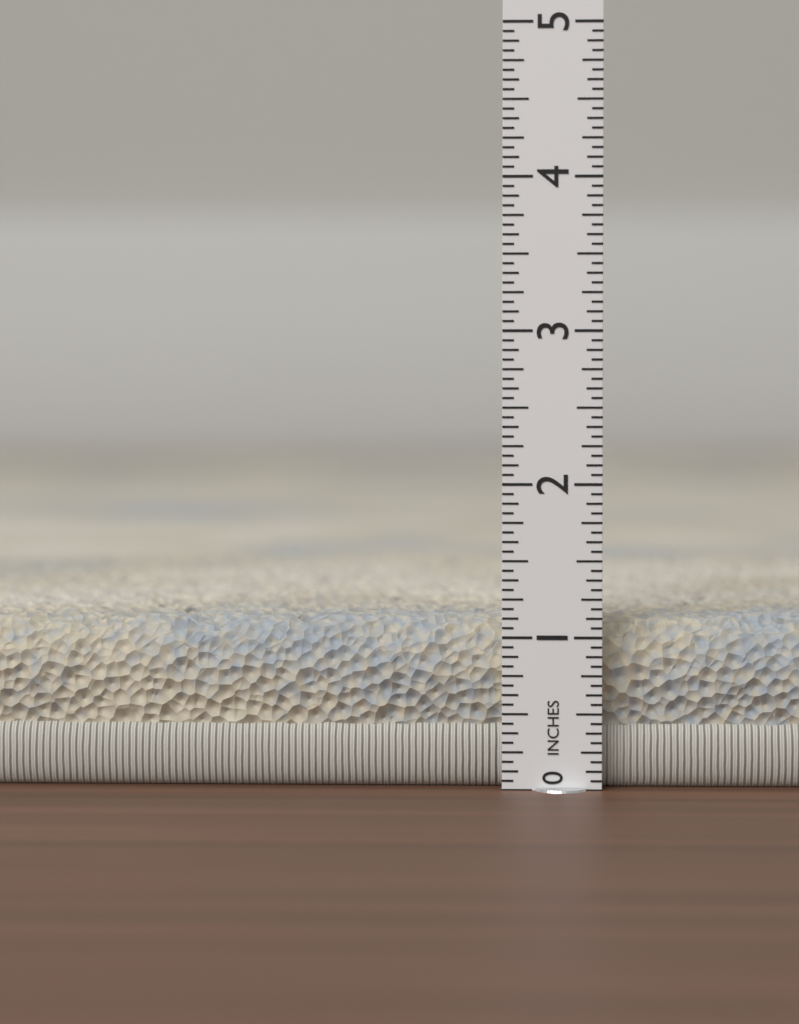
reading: 1.1250 in
